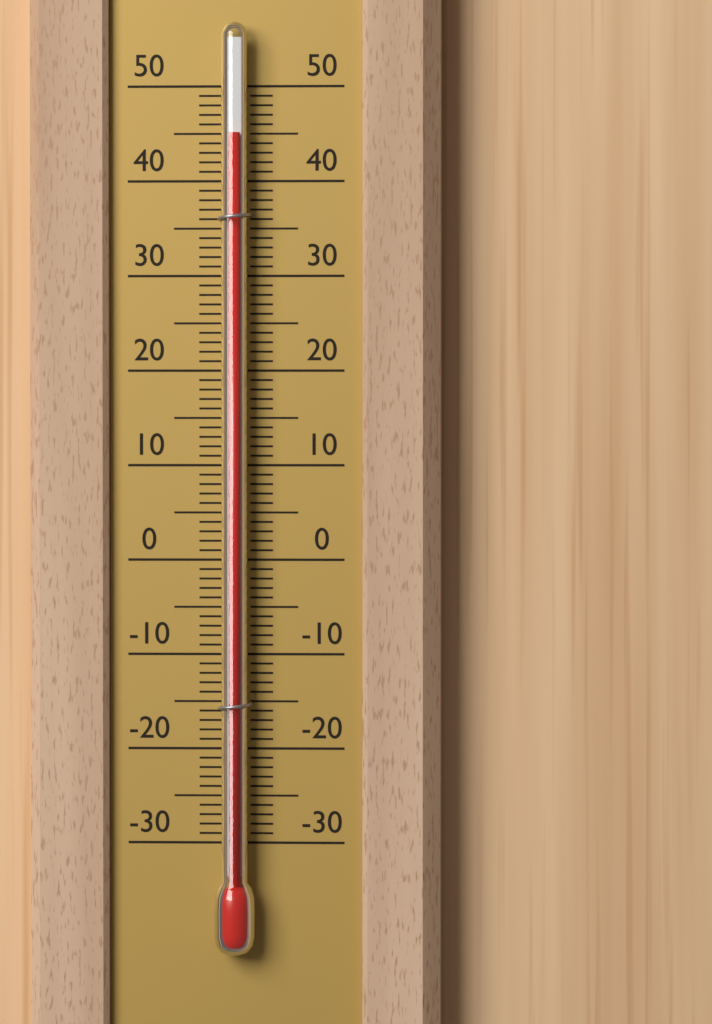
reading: 45 (no unit)
